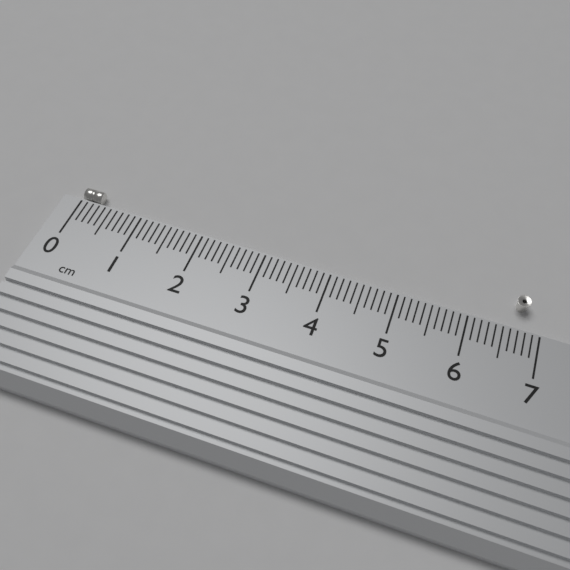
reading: 0.3 cm
